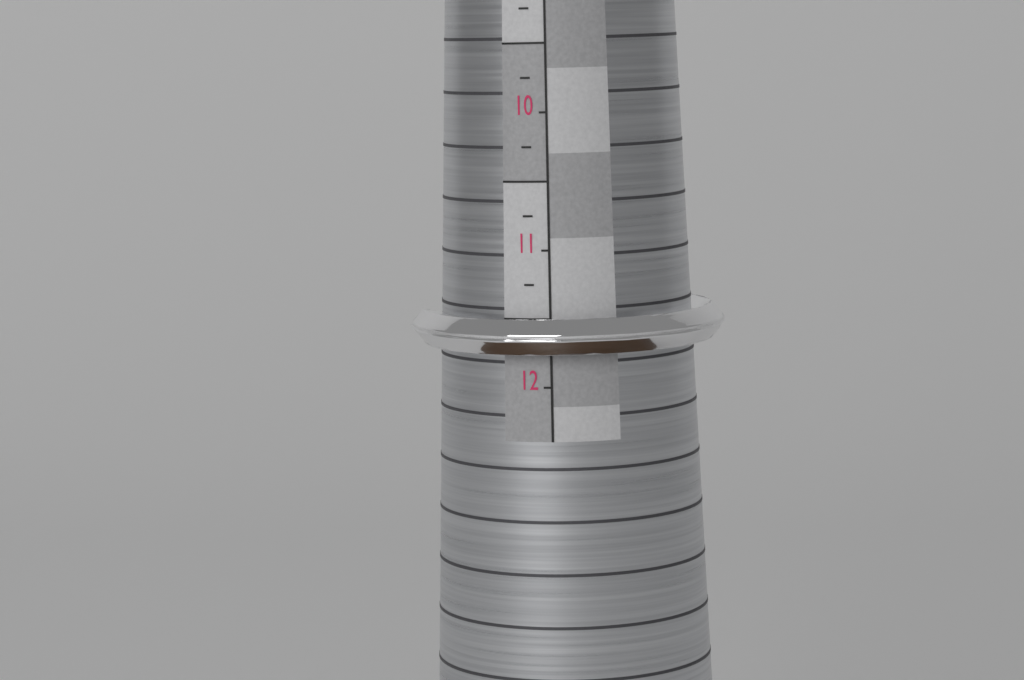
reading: 11.75 (no unit)
